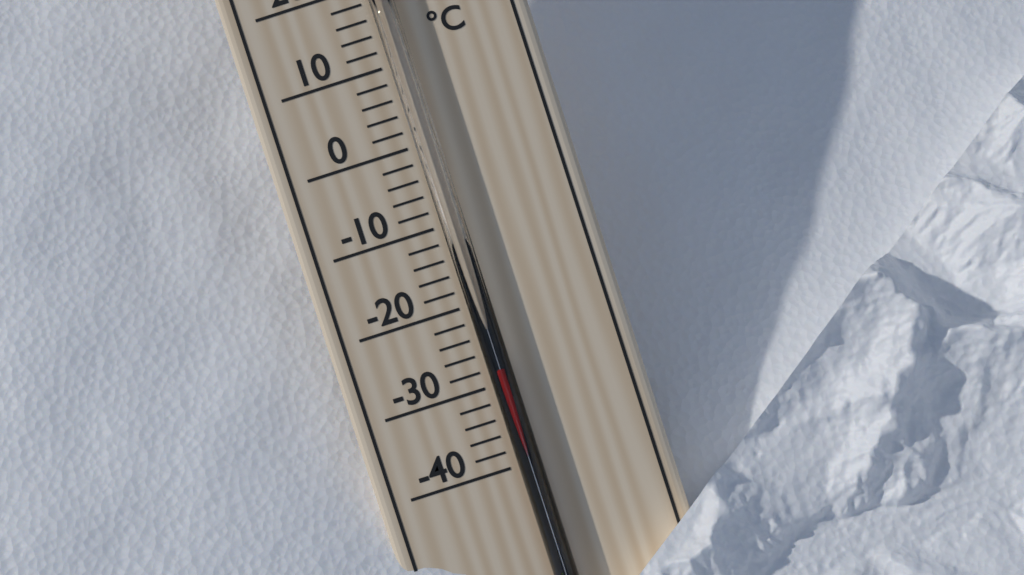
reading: -28 °C
